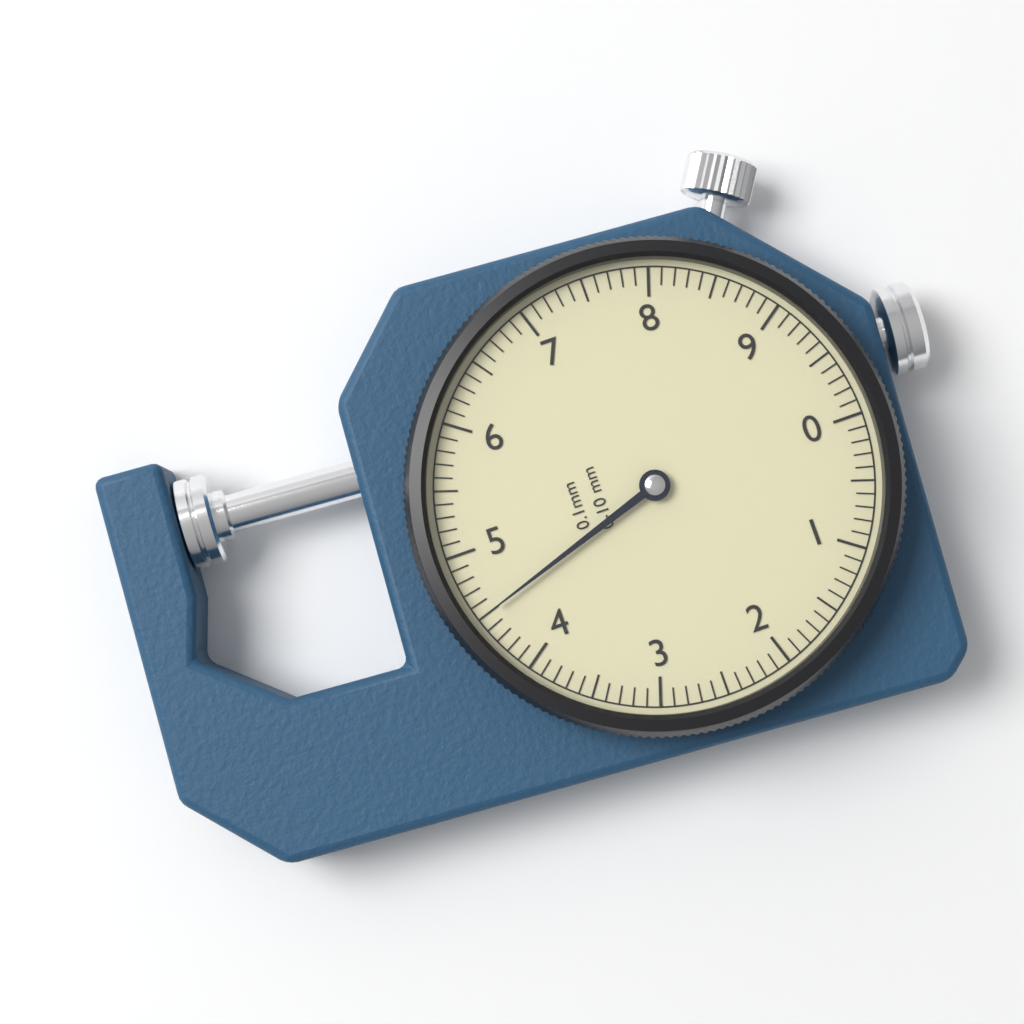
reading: 4.5 mm
